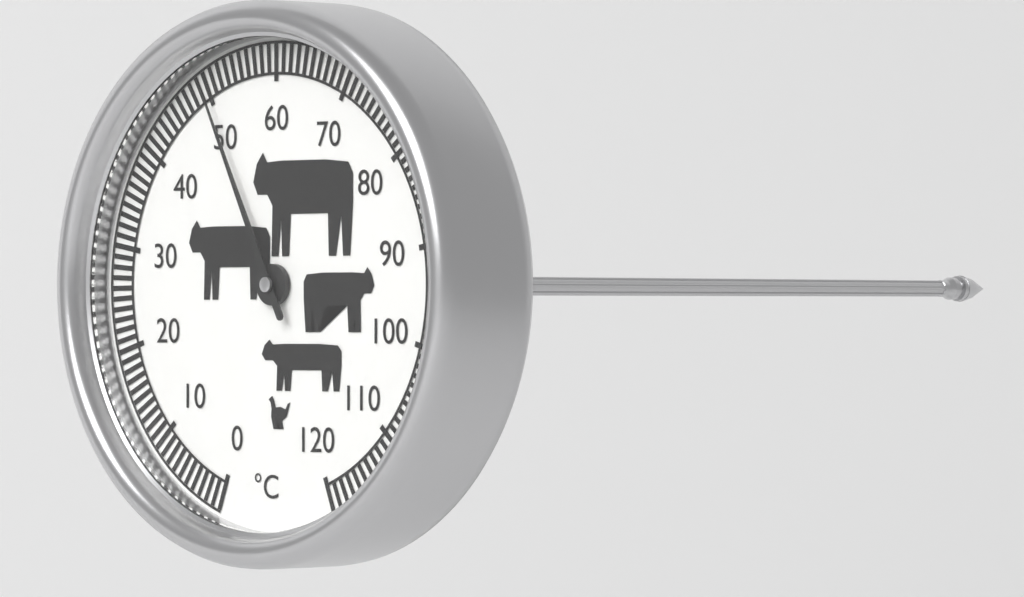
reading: 50 °C
